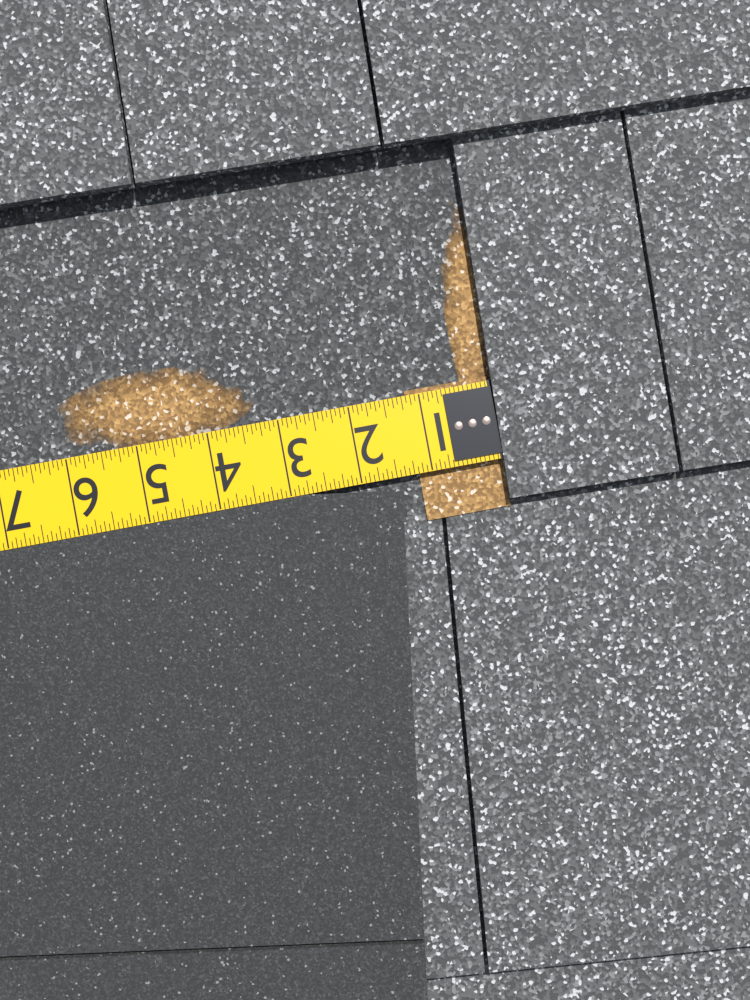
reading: 1.1875 in
